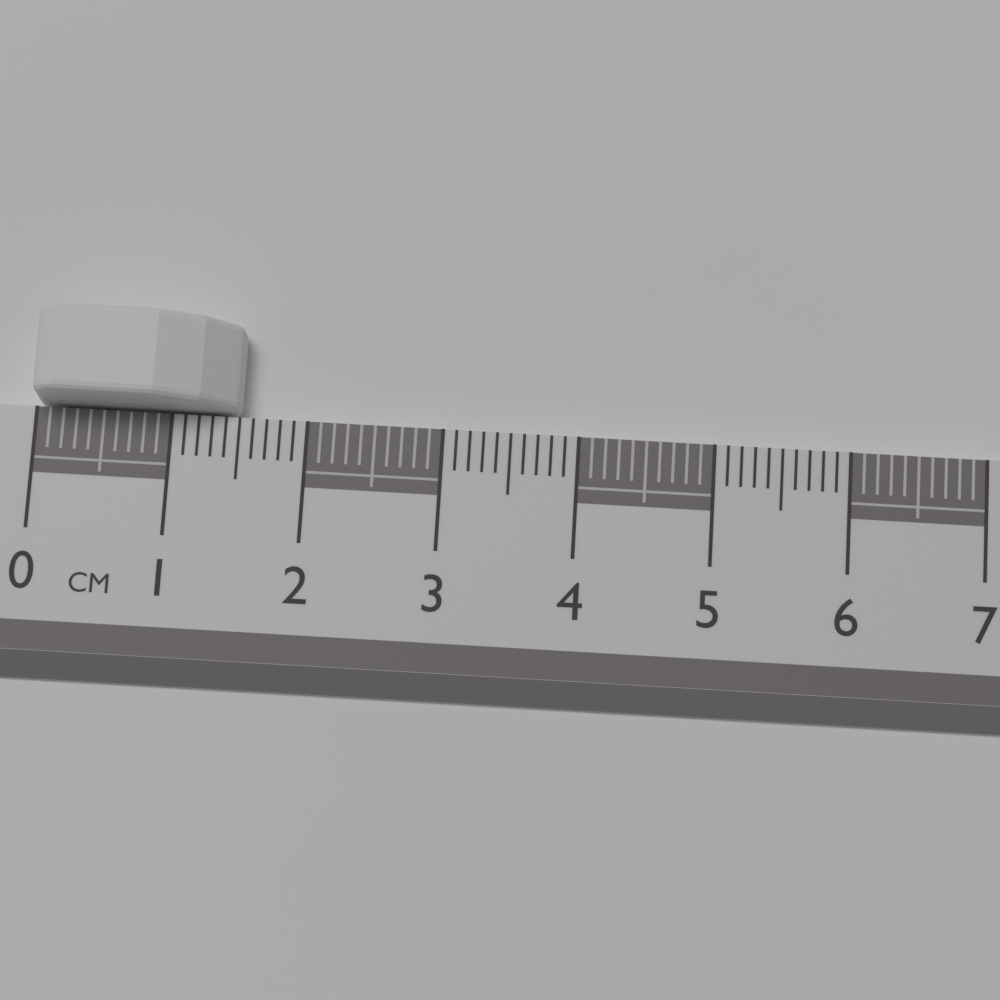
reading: 1.5 cm
